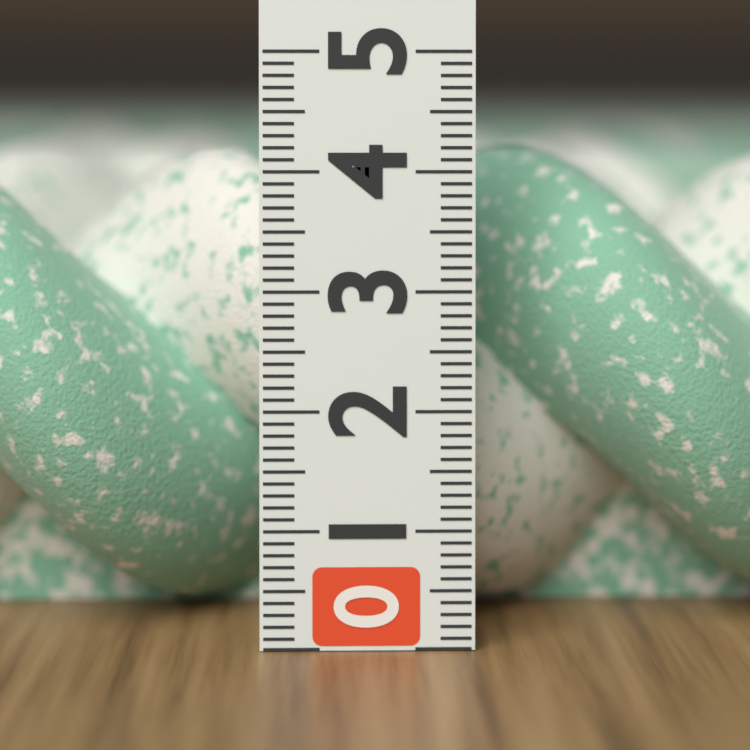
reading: 4.2 (no unit)
